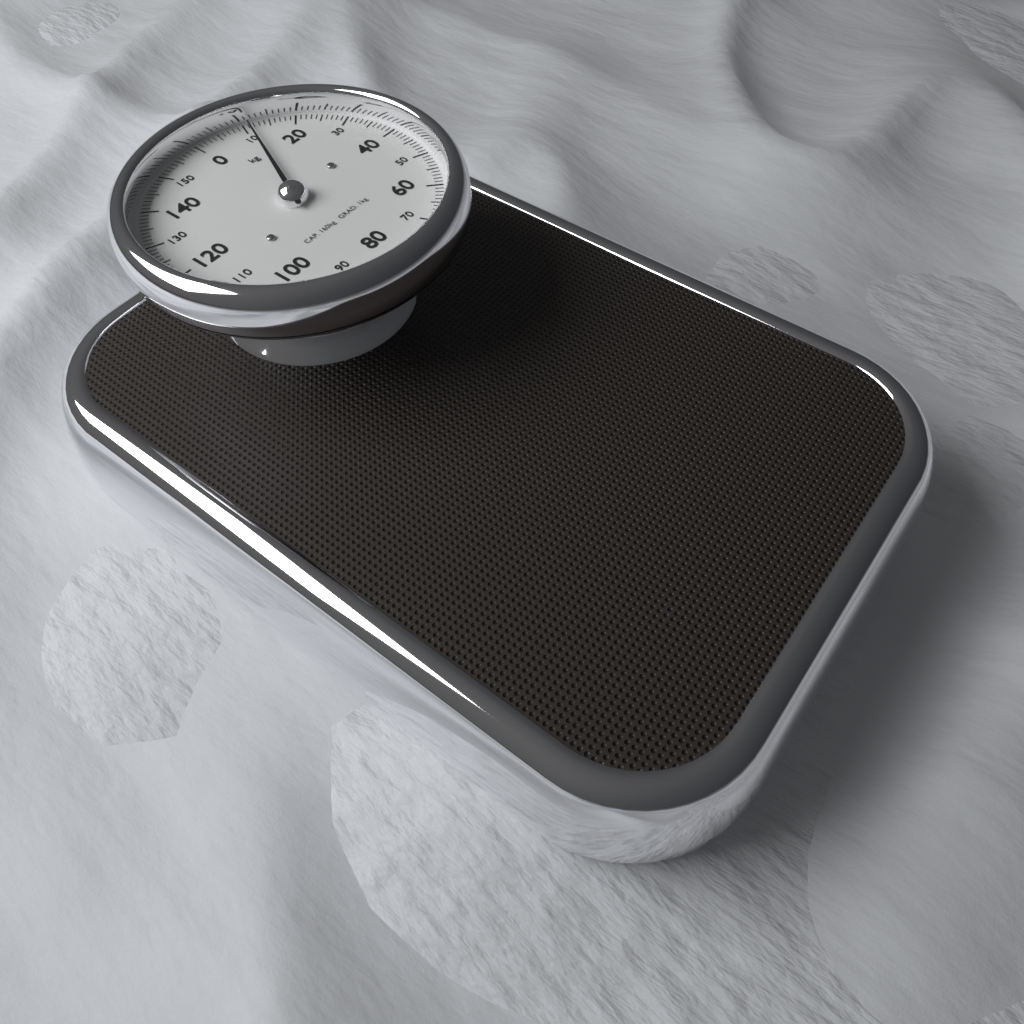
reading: 11 kg
